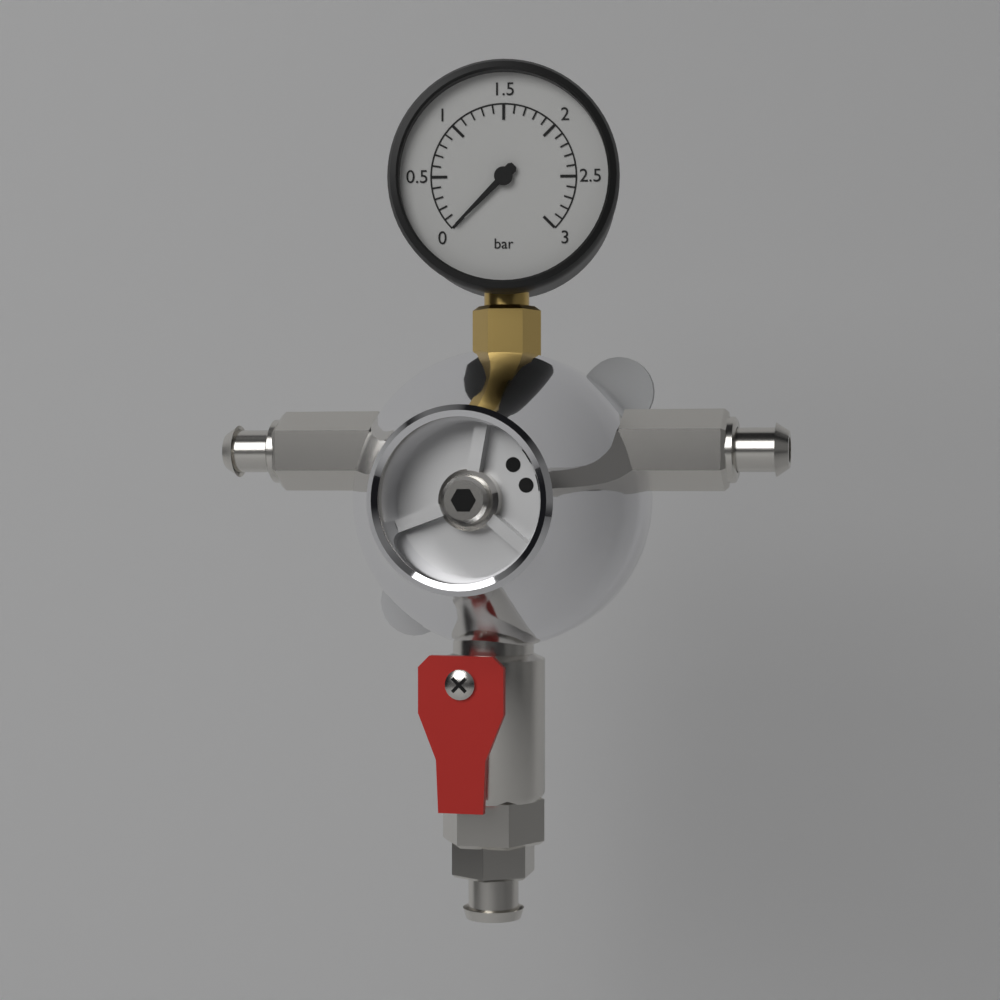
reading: 0.0 bar
